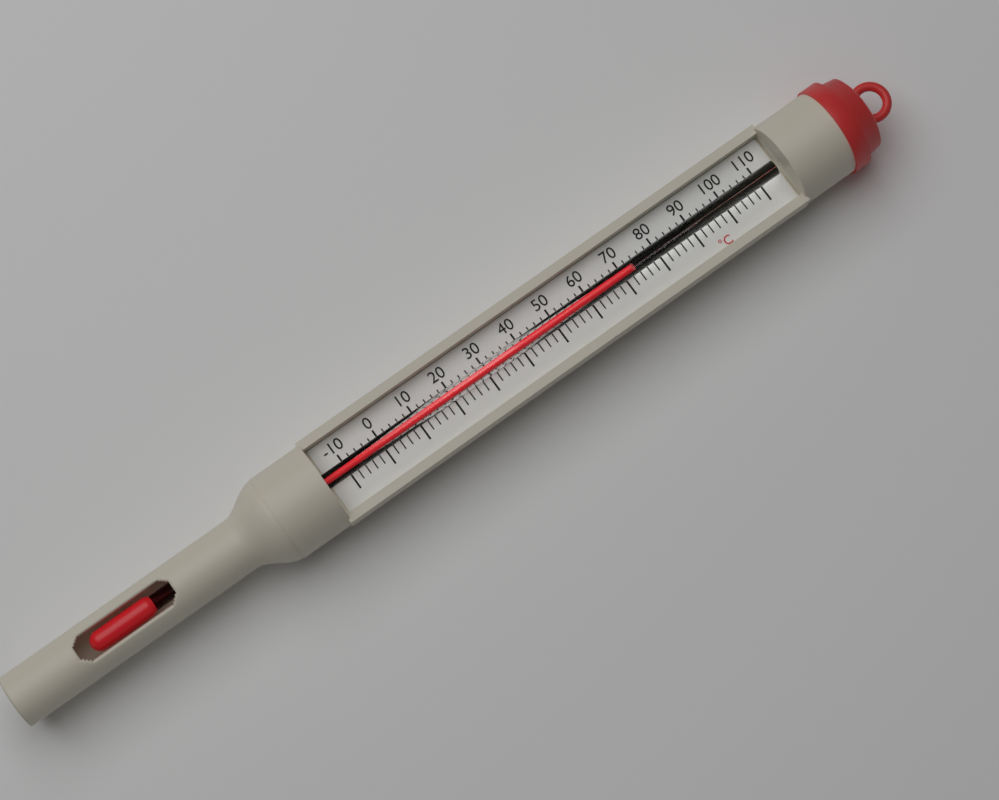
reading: 72 °C
